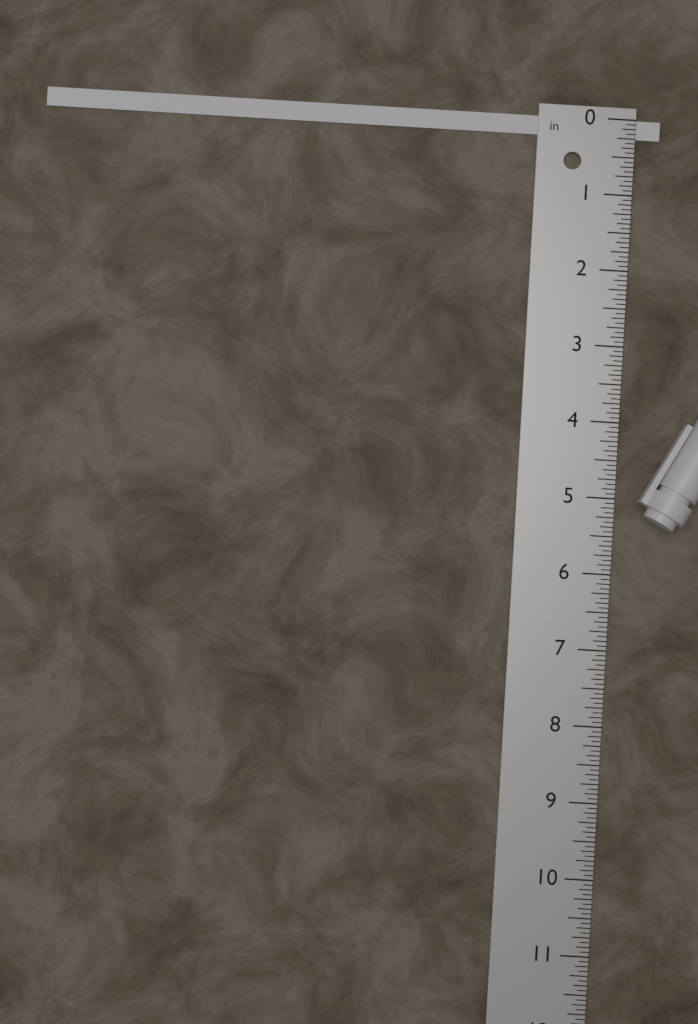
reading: 0.2500 in
